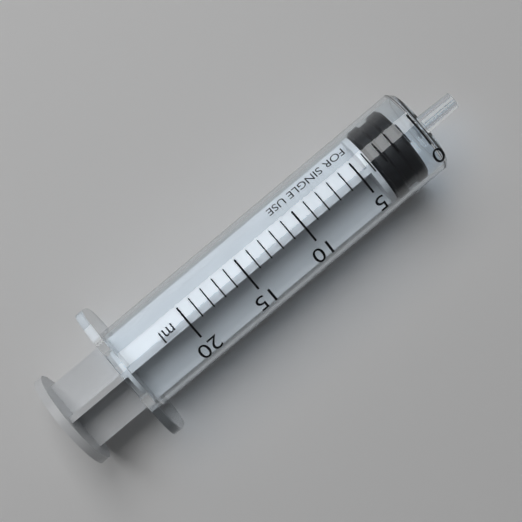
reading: 1 ml
